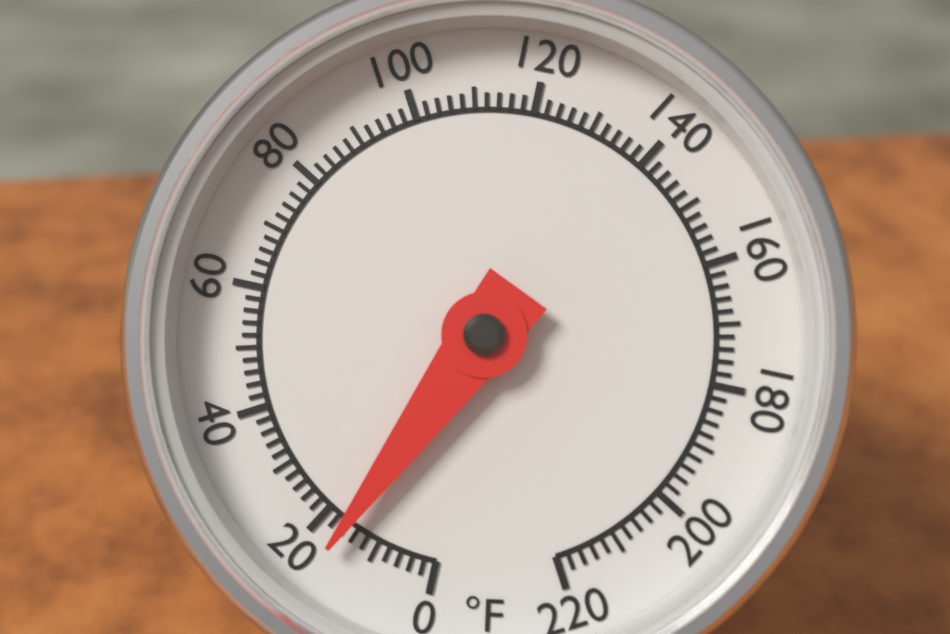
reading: 16 °F
